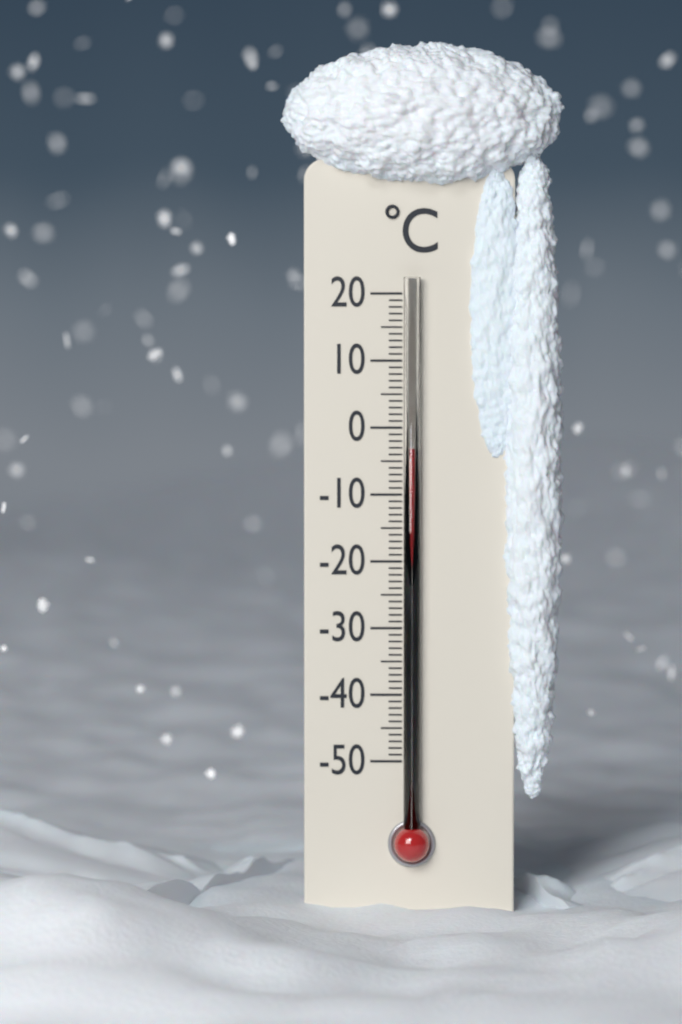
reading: -3 °C
